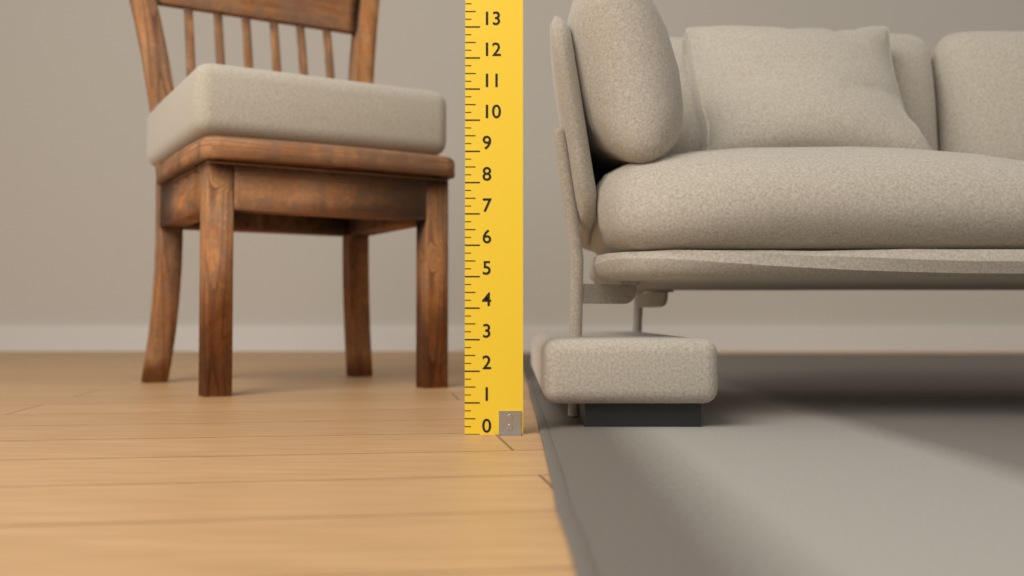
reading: 3.00 (no unit)
